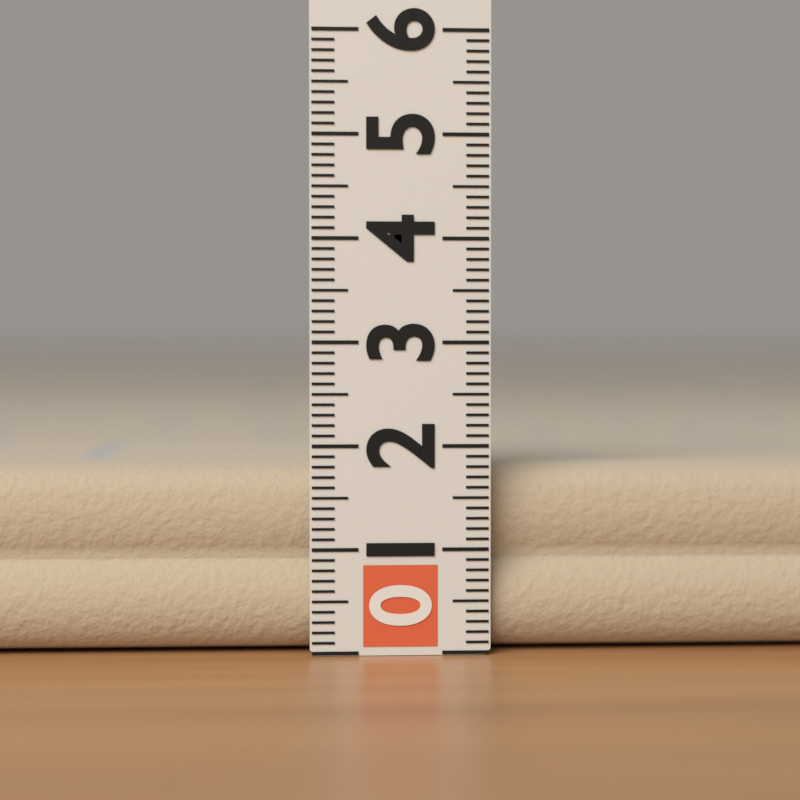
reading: 1.8 (no unit)
